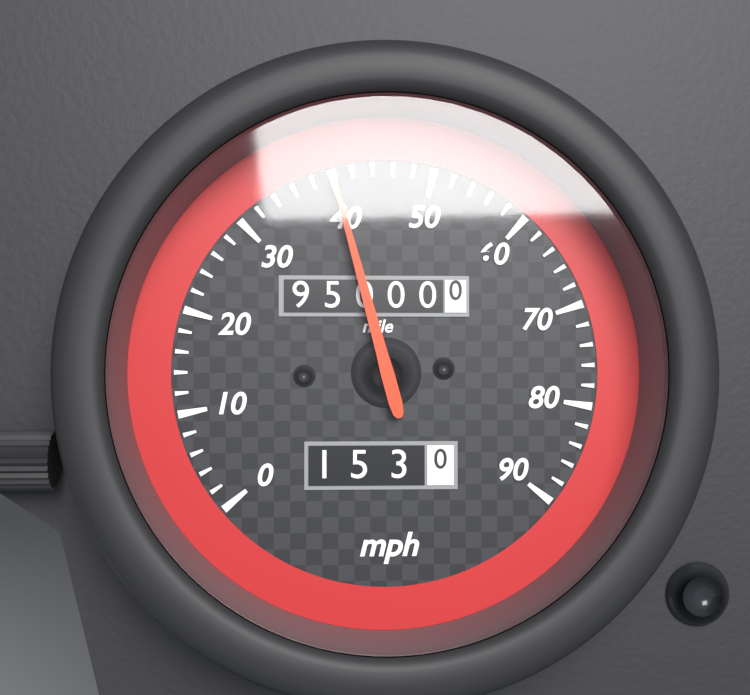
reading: 40 mph
